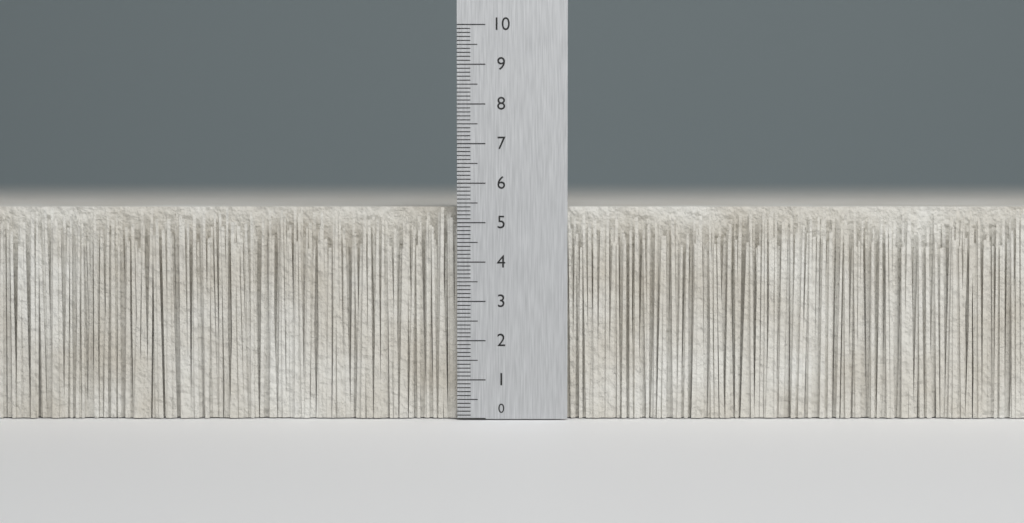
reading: 5.4 (no unit)
